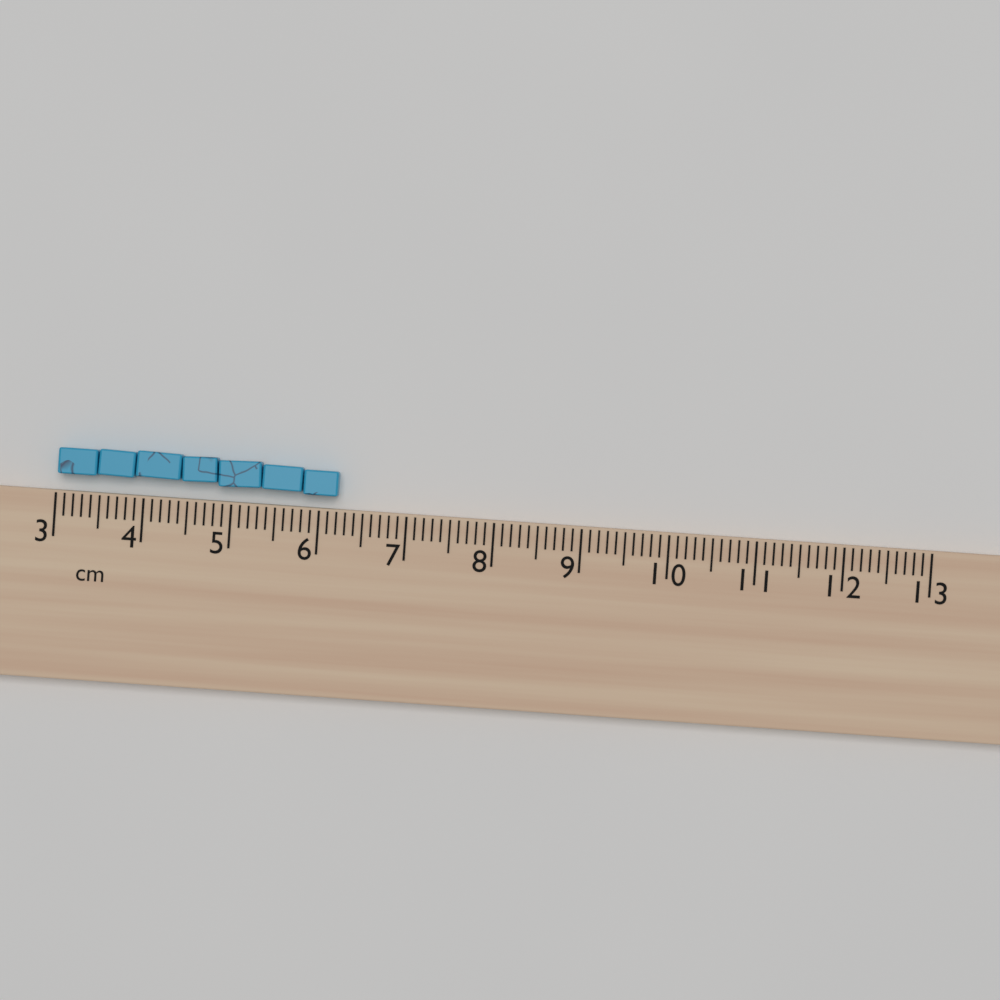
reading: 6.2 cm
